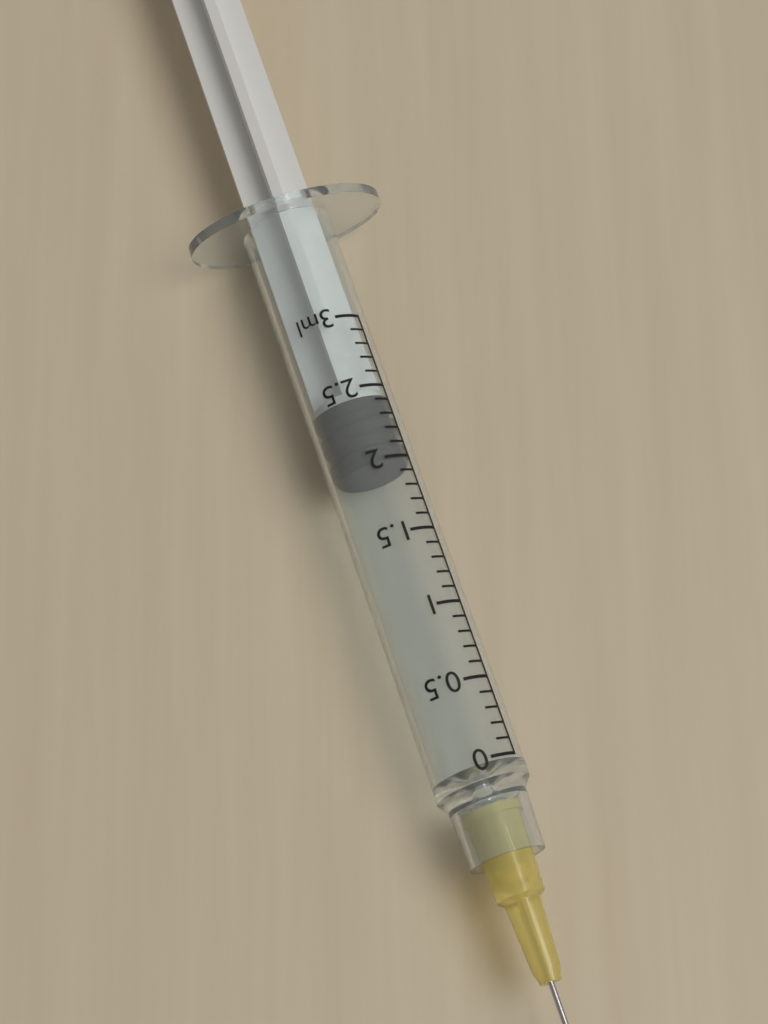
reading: 2.0 ml
